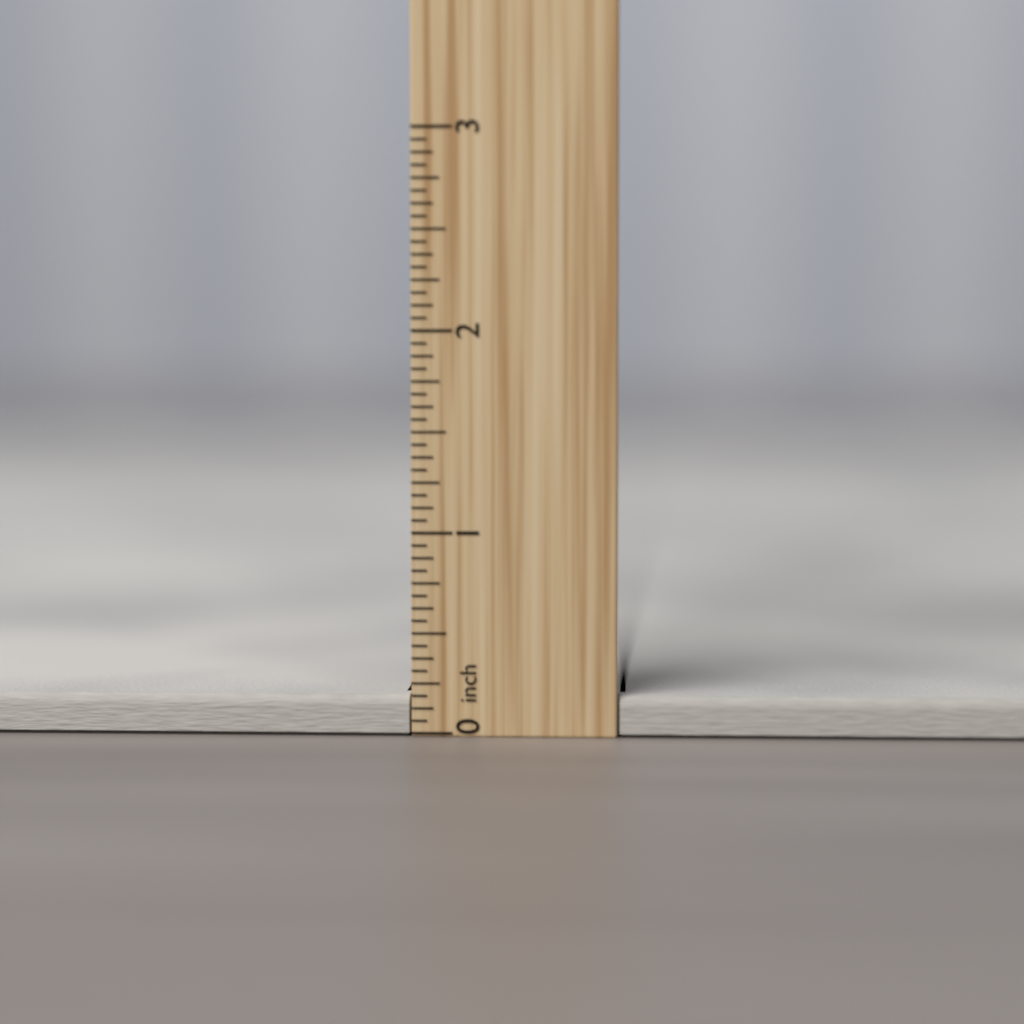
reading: 0.1875 inch
